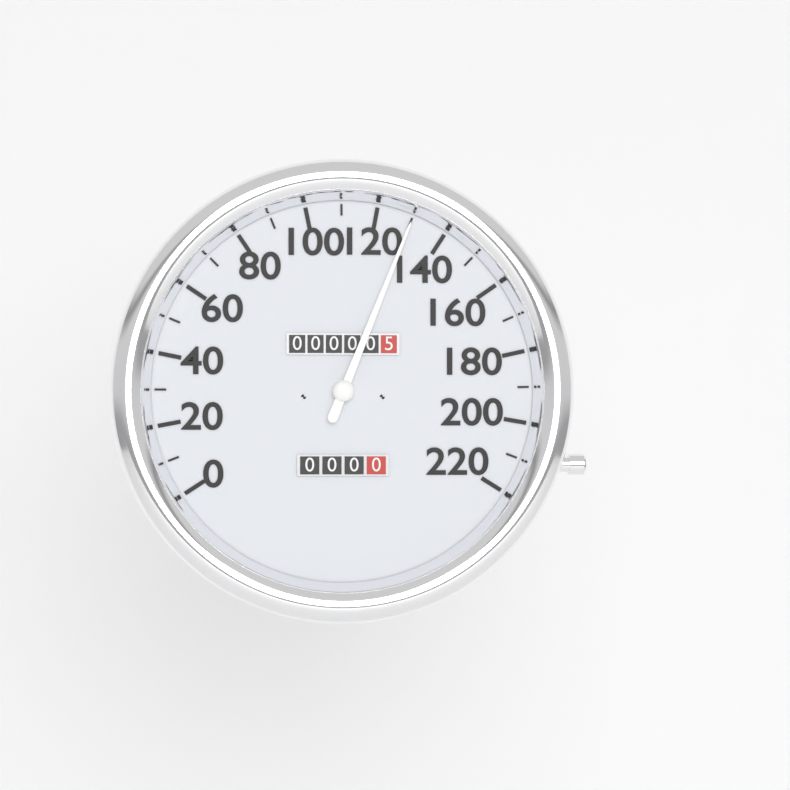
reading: 130 (no unit)
